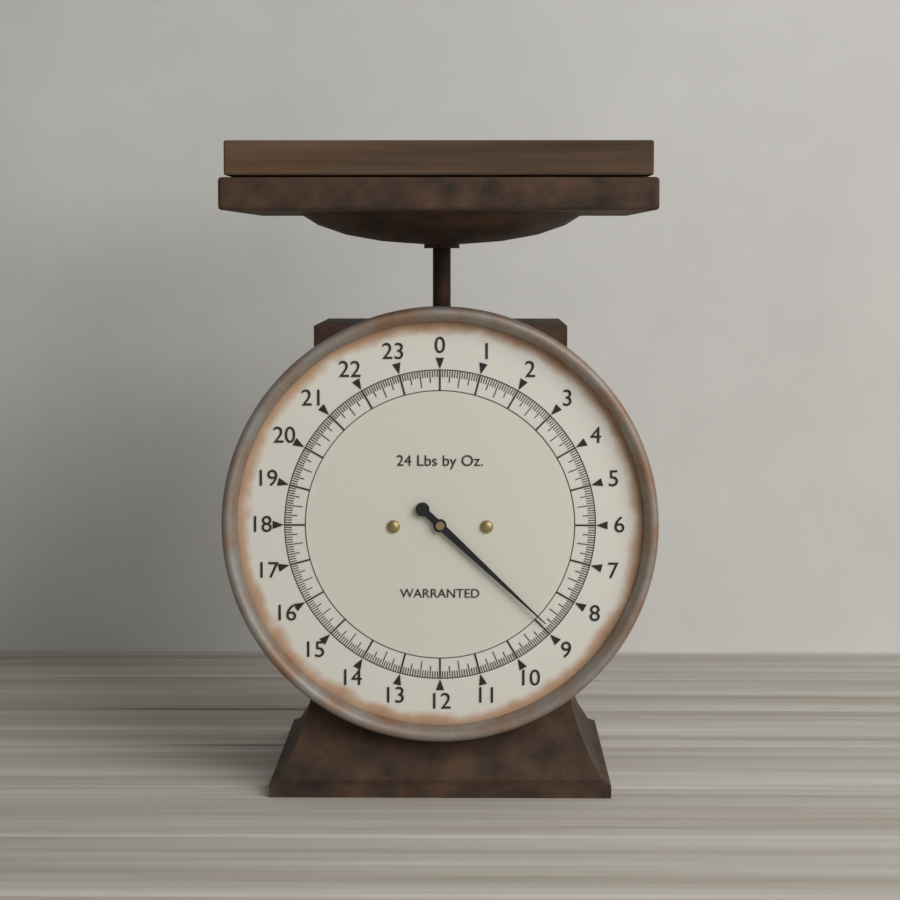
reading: 8.8750 lb
